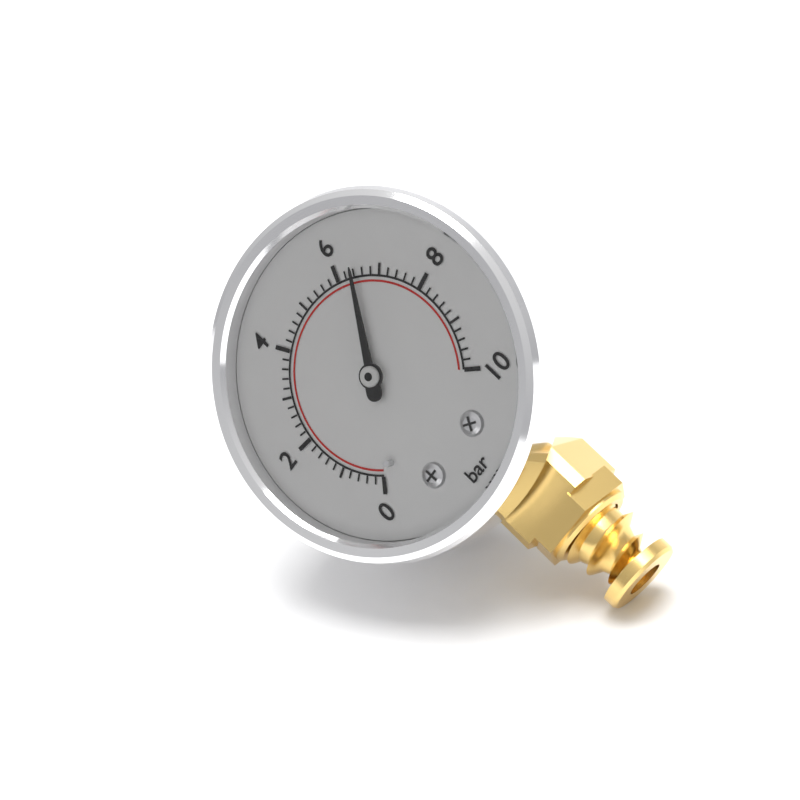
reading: 6.4 bar
